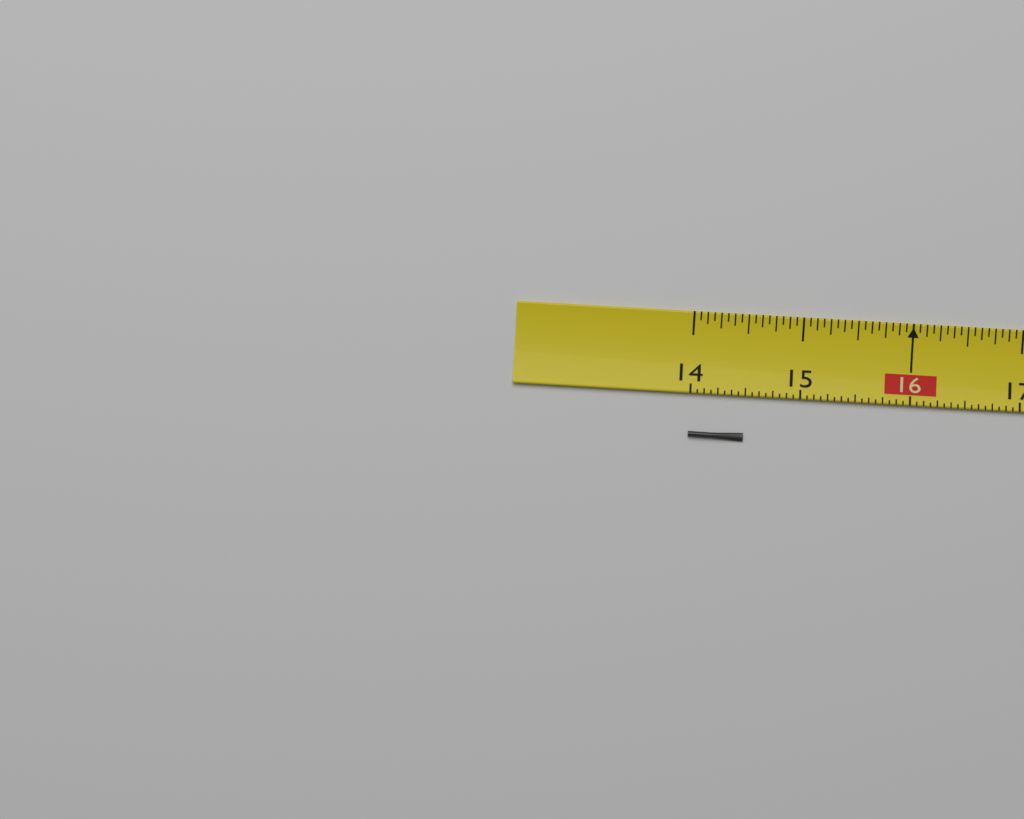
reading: 14.5000 (no unit)
